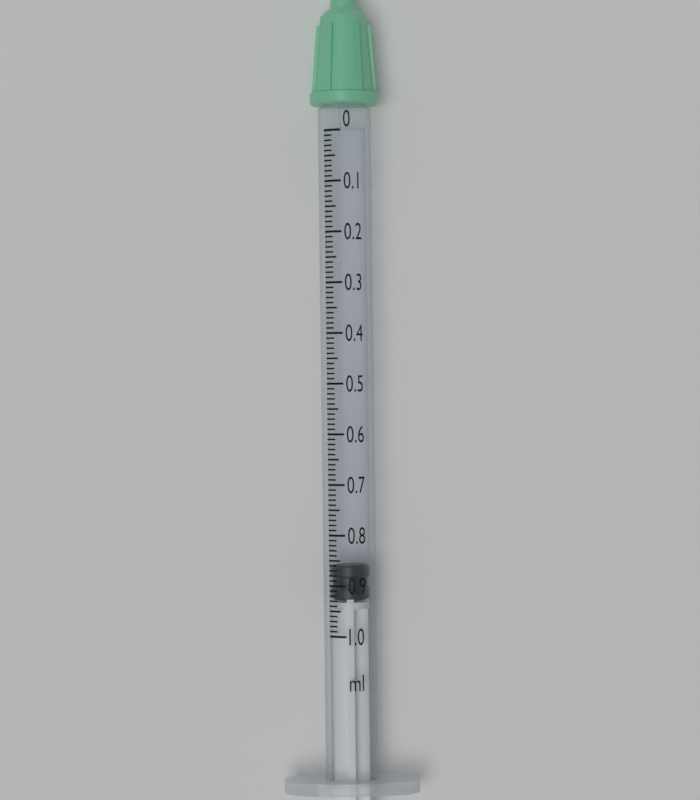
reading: 0.86 ml
